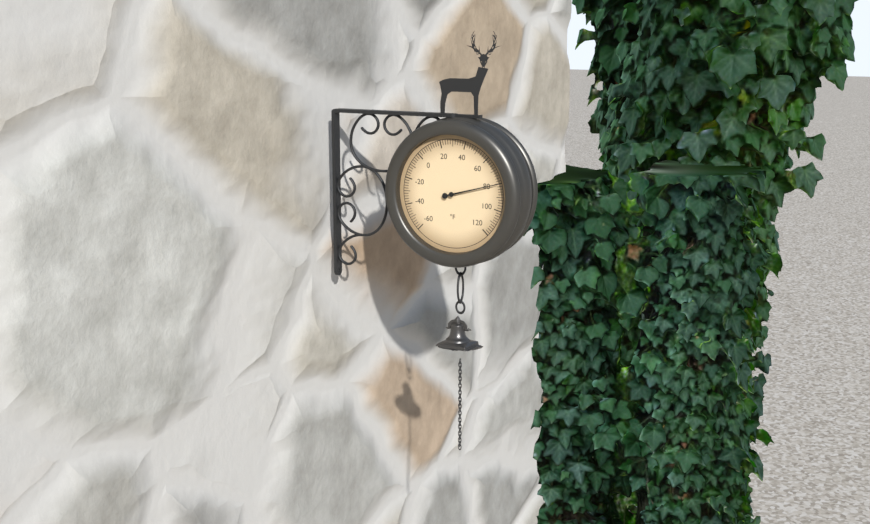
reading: 80 °F
